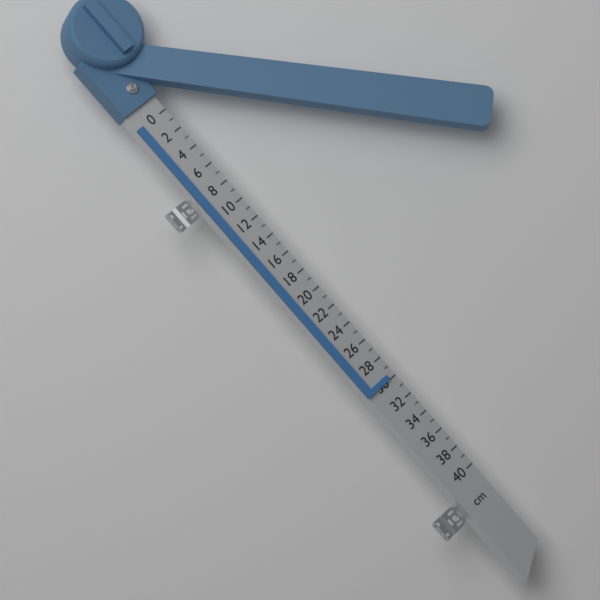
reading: 30 cm
